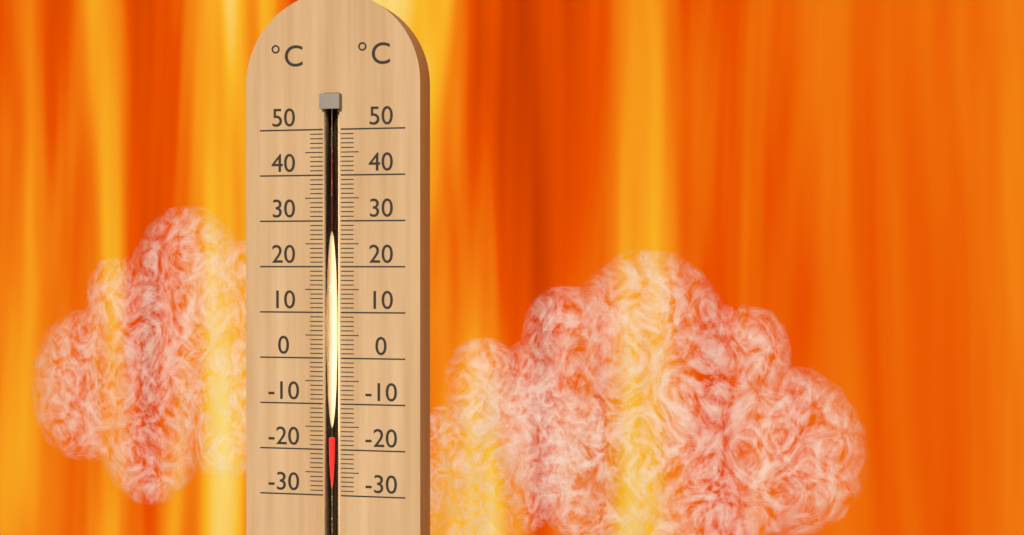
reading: -17 °C
